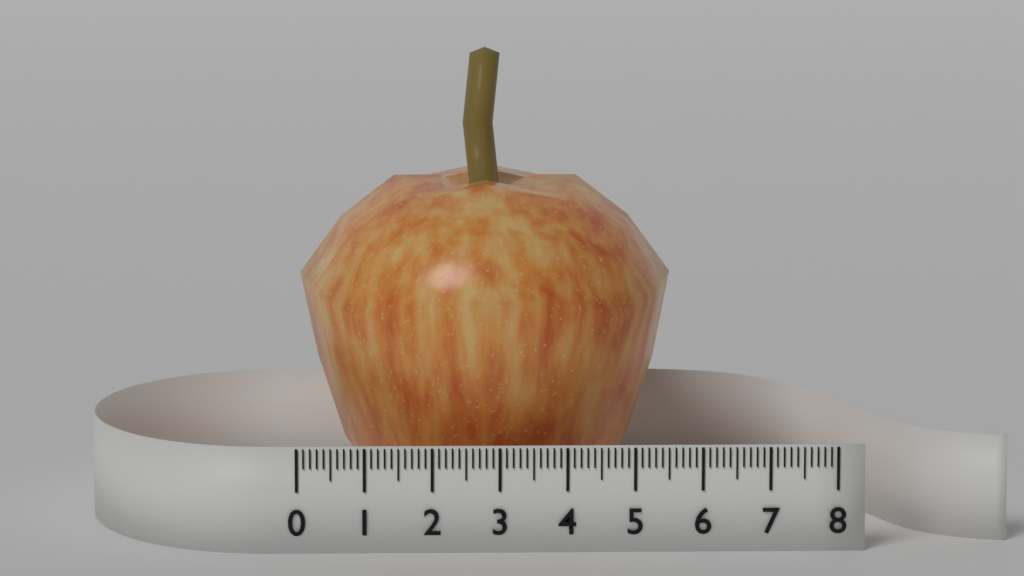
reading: 5.7 (no unit)
